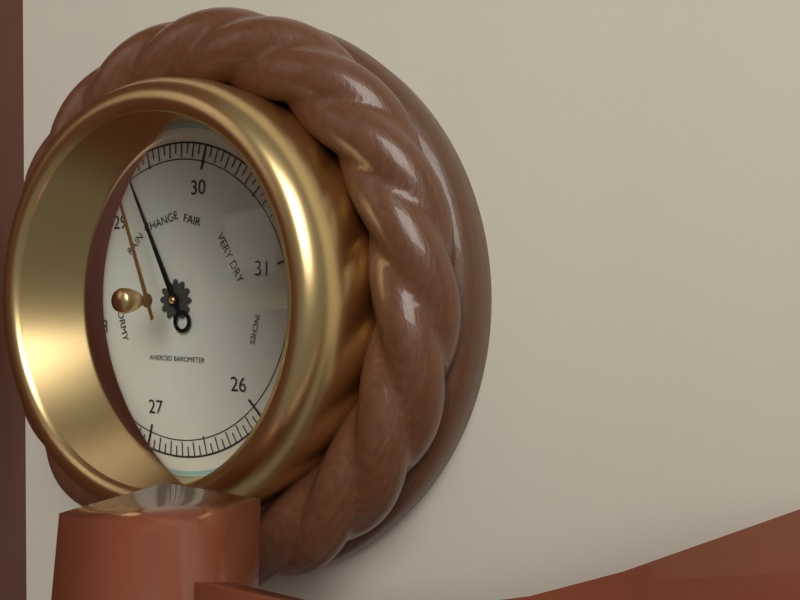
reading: 29.30 inHg
